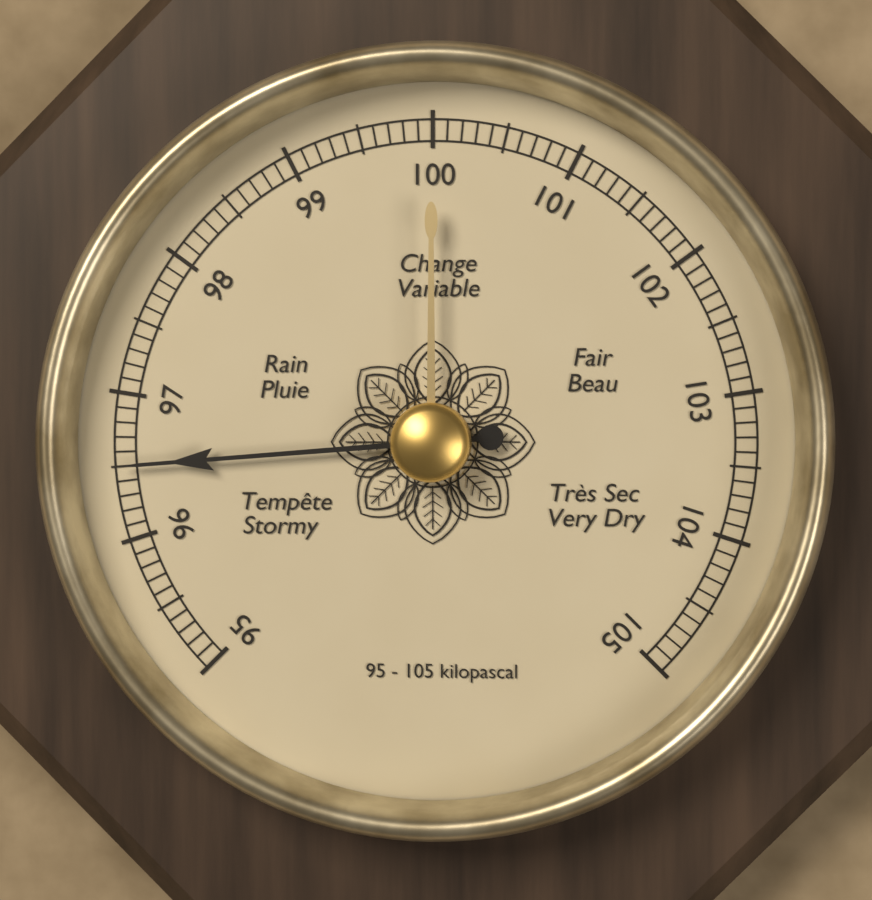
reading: 96.5 kPa
